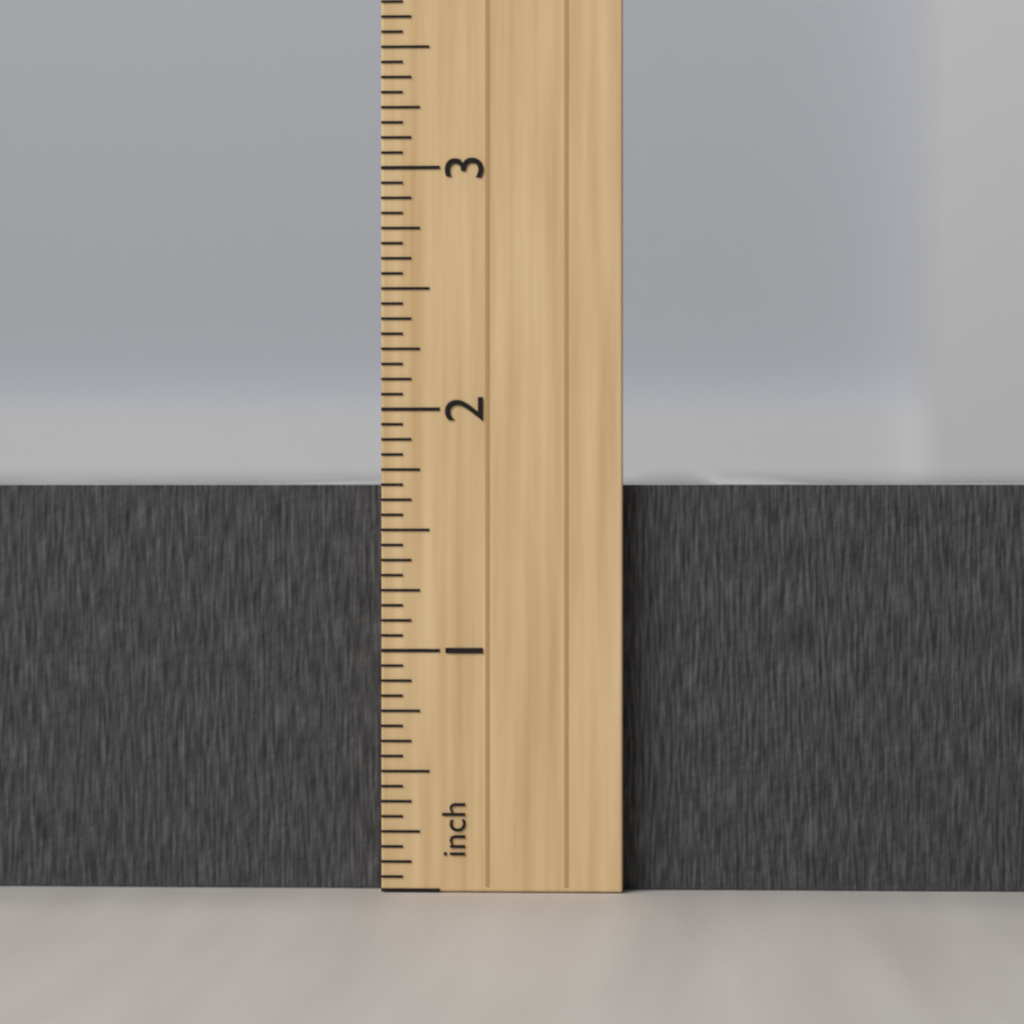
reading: 1.6875 inch
